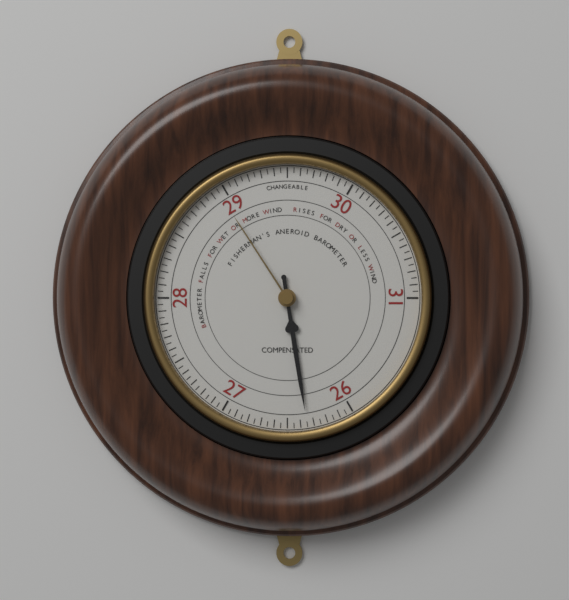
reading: 26.35 (no unit)
